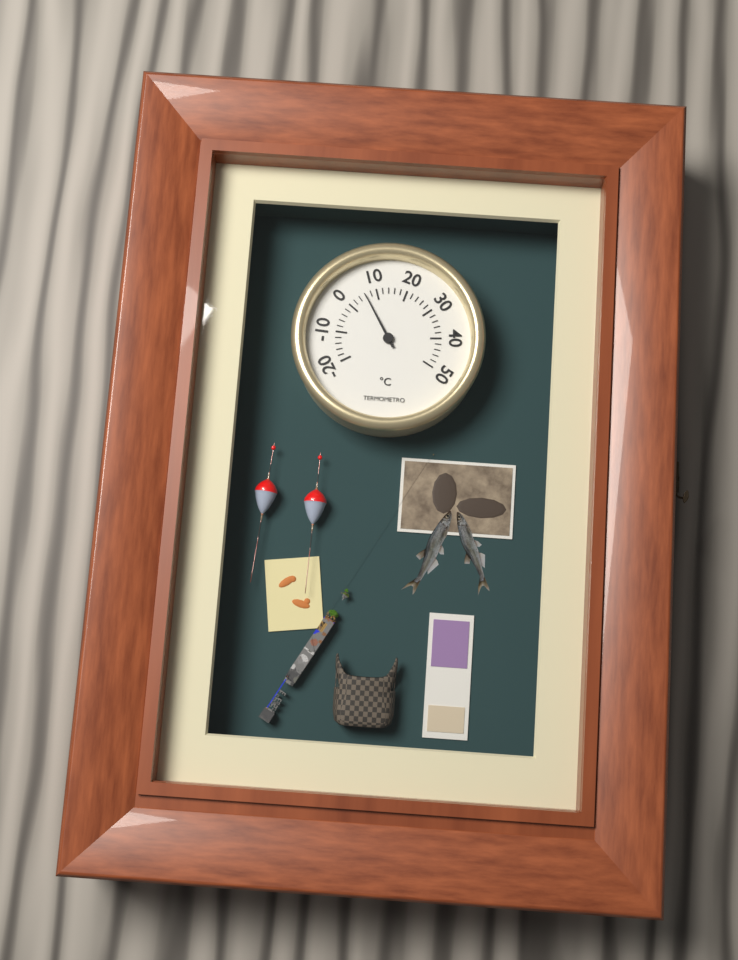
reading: 6 °C
